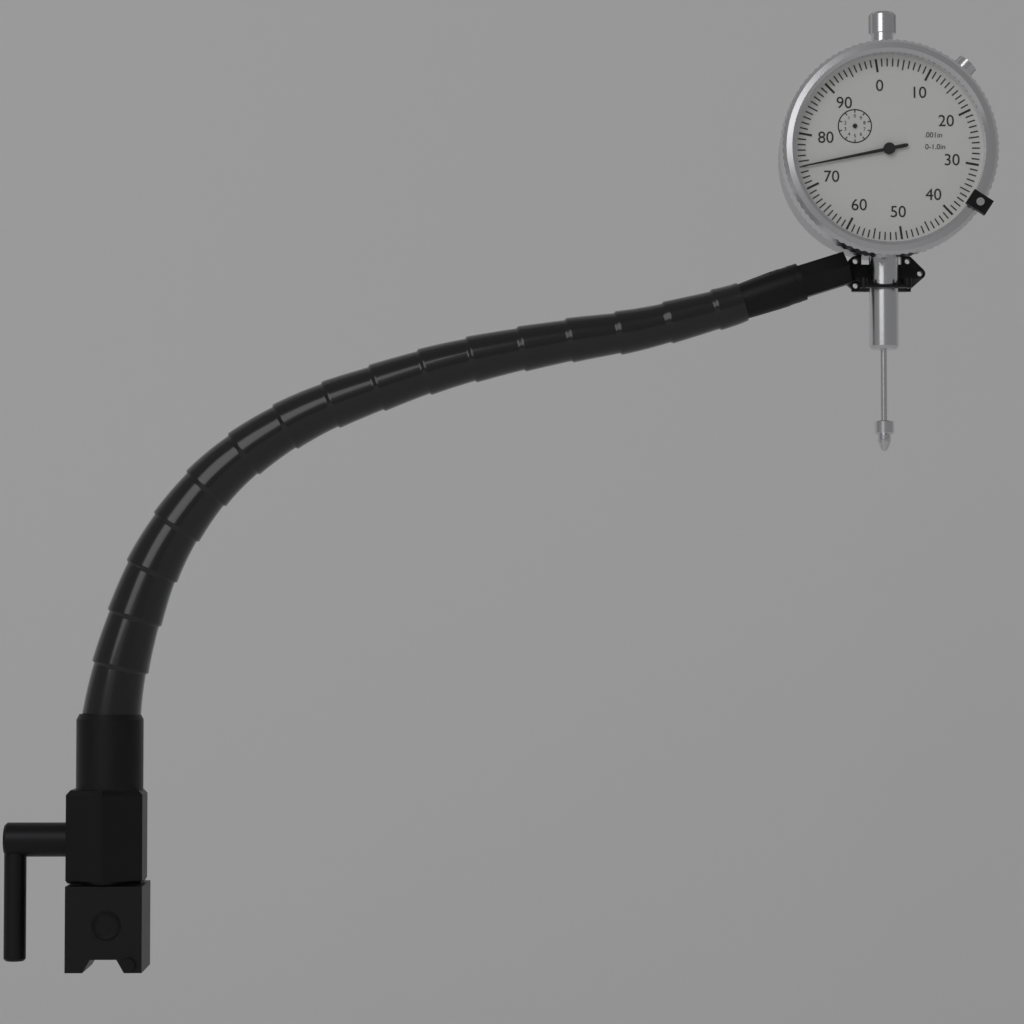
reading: 0.074 in
